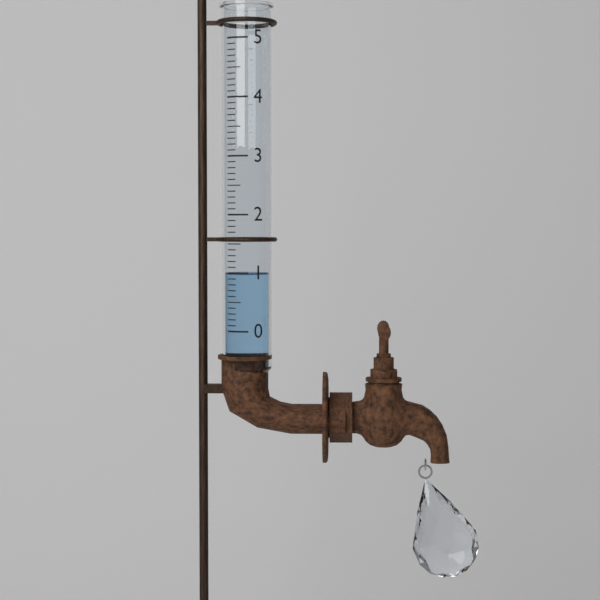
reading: 1.0 (no unit)
